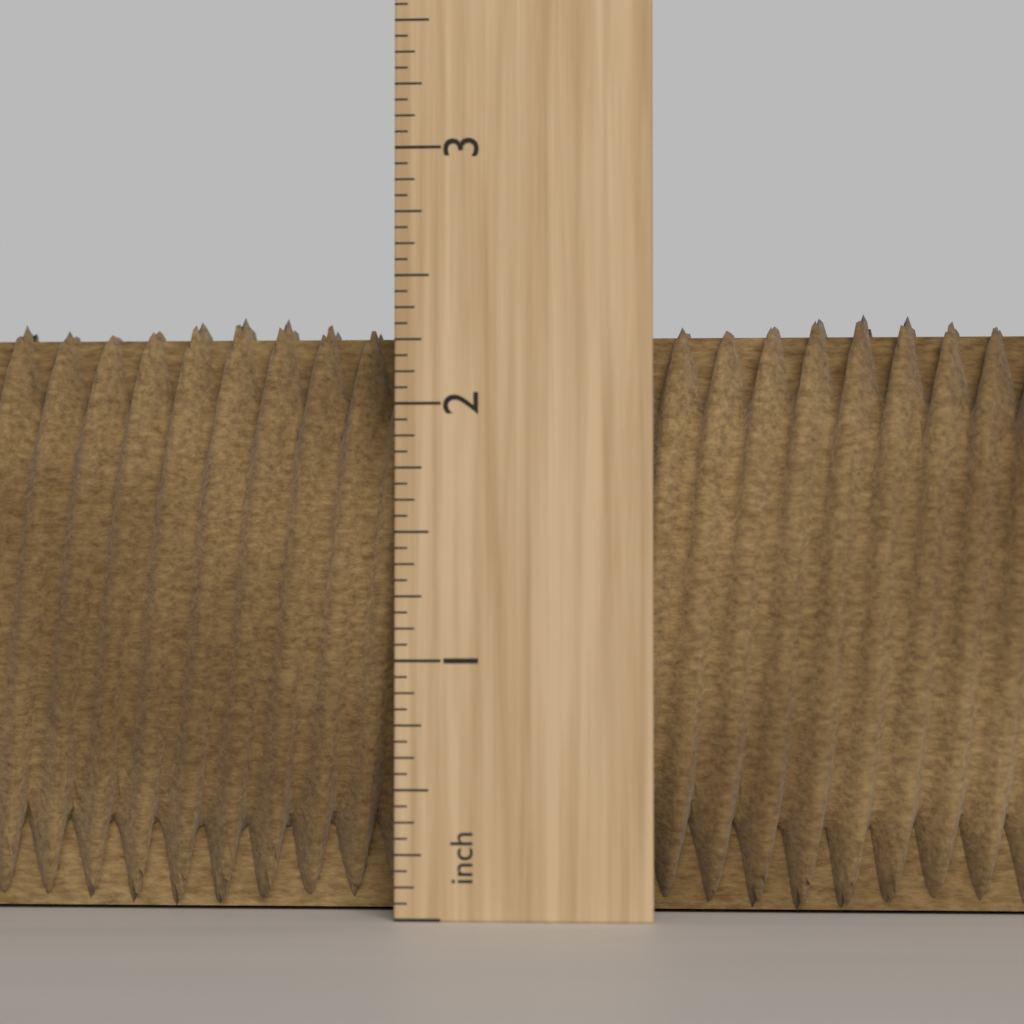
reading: 2.3750 inch
